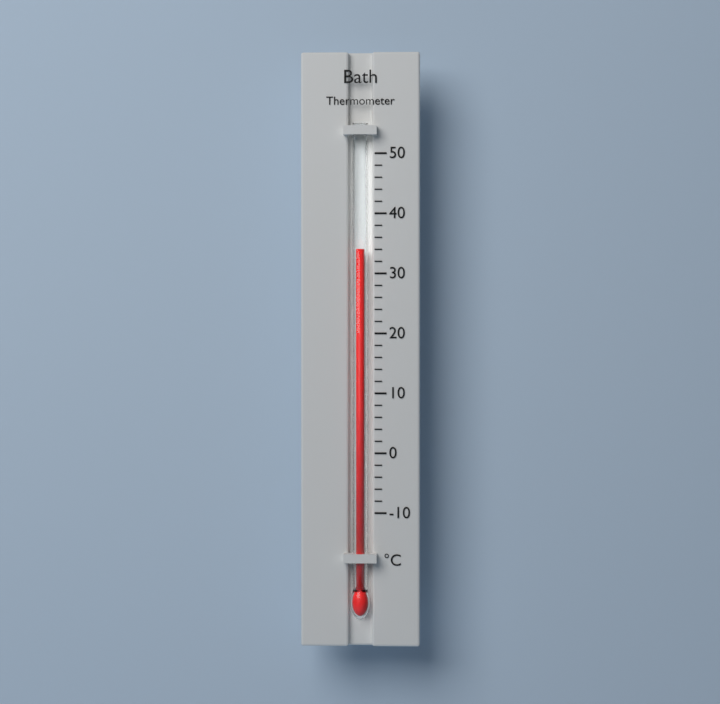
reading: 34 °C
